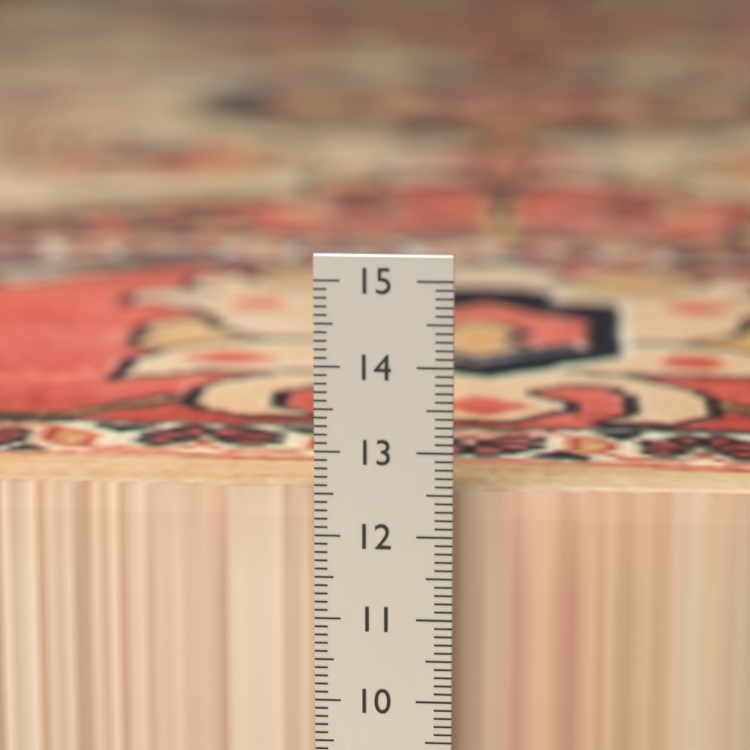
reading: 12.4 cm
